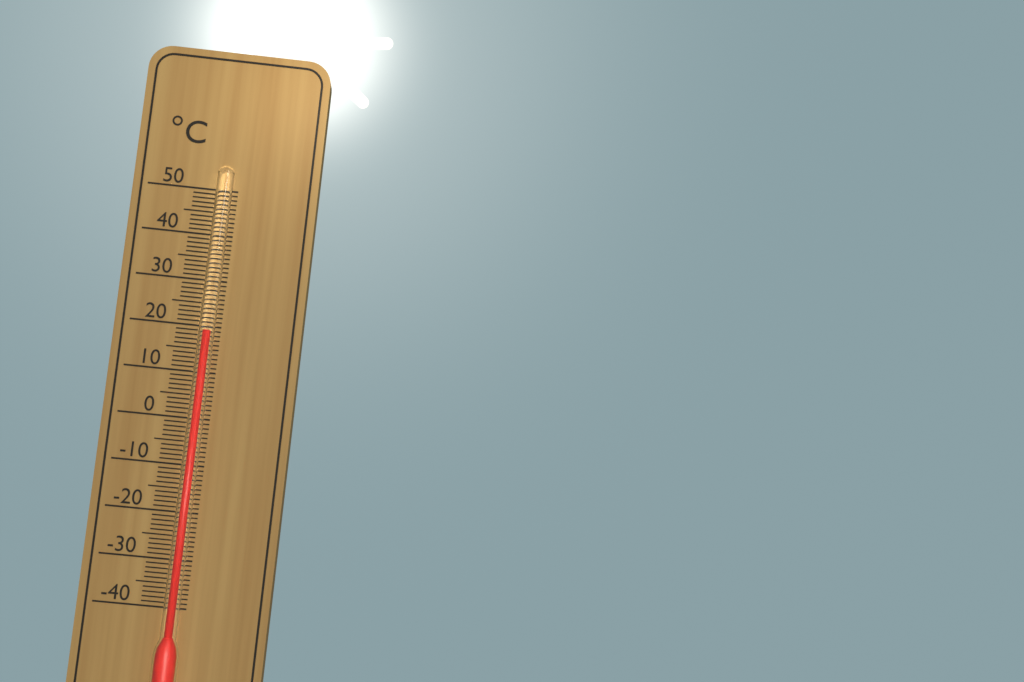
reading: 19 °C
